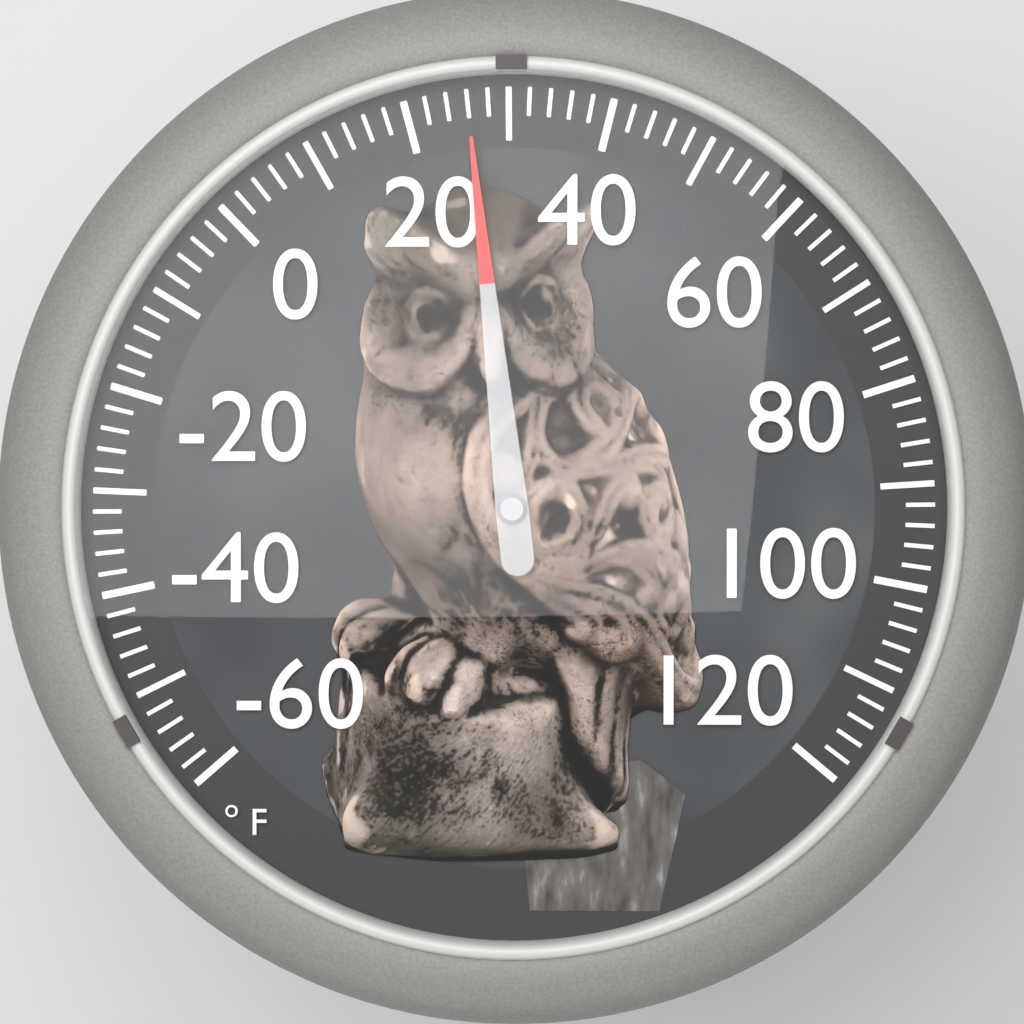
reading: 26 °F
